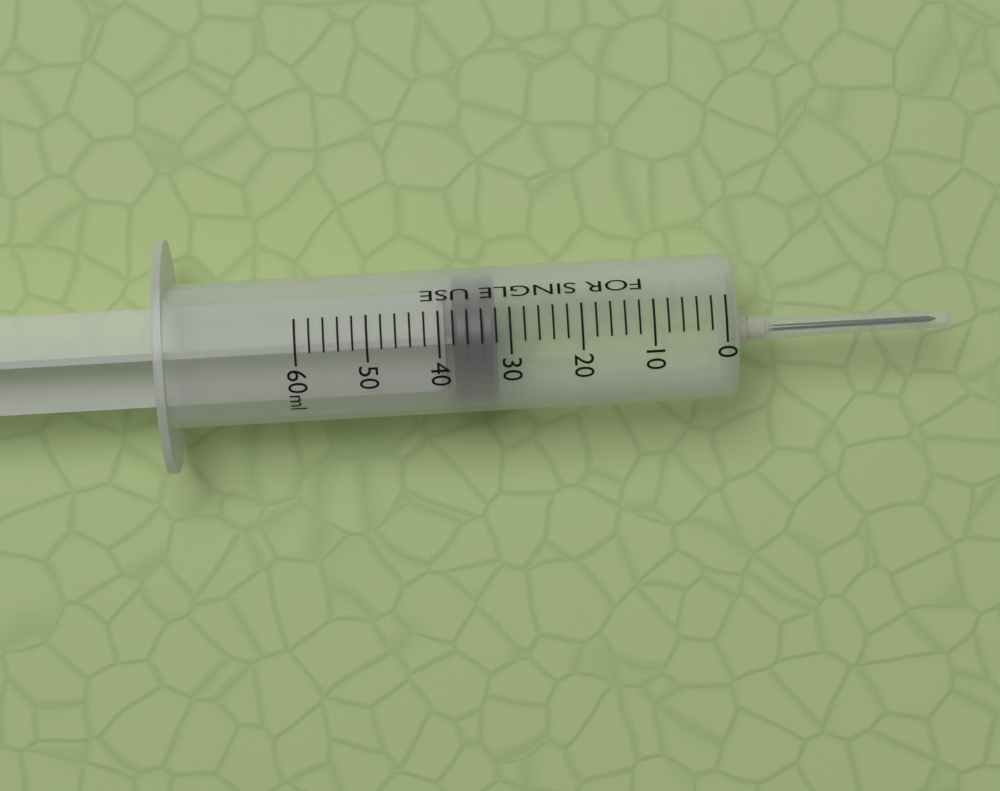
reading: 32 ml
